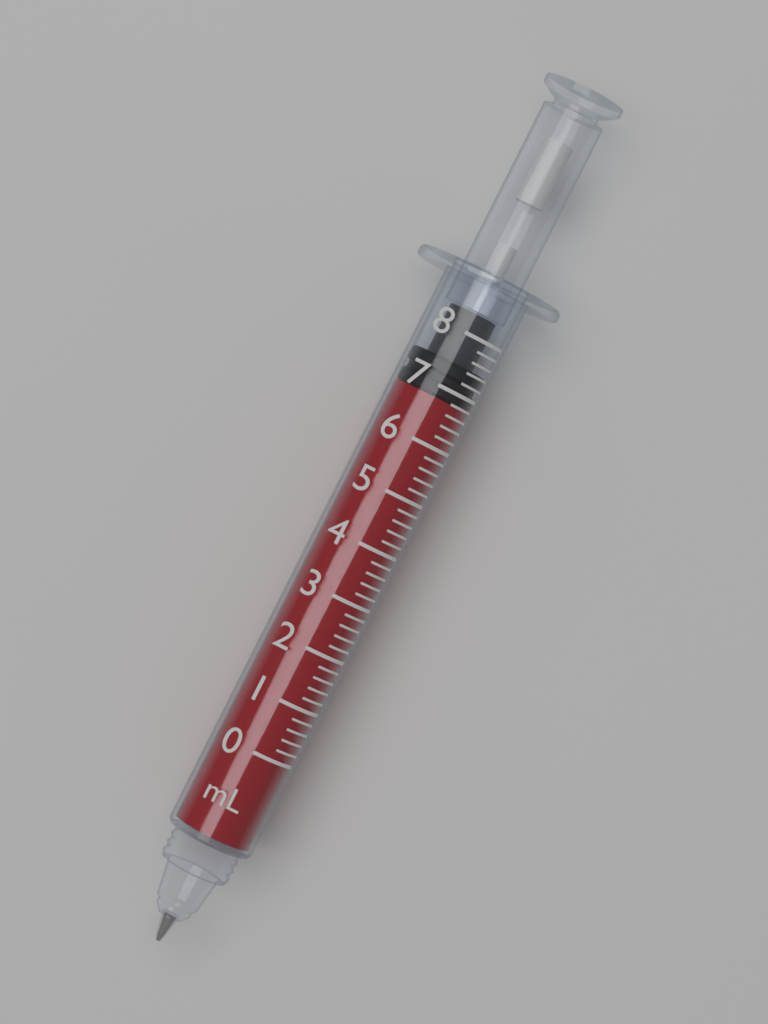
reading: 6.8 mL
